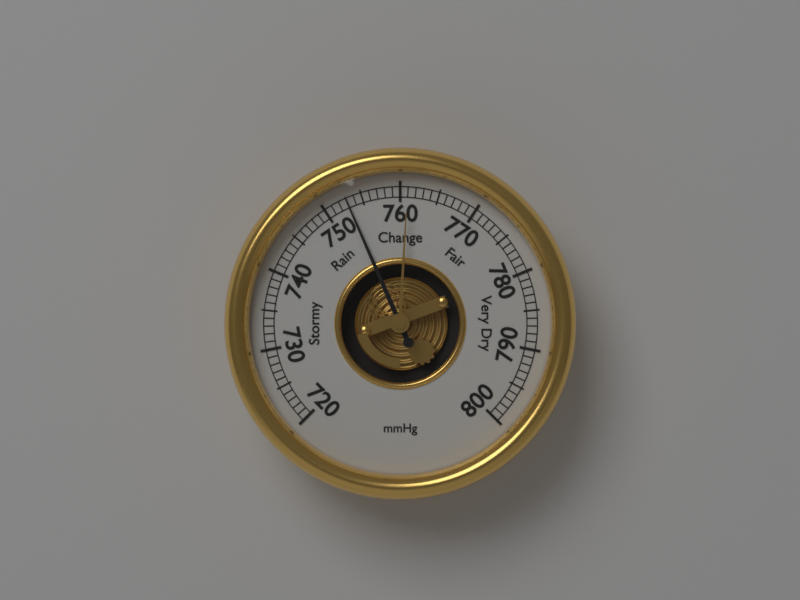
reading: 753 mmHg
